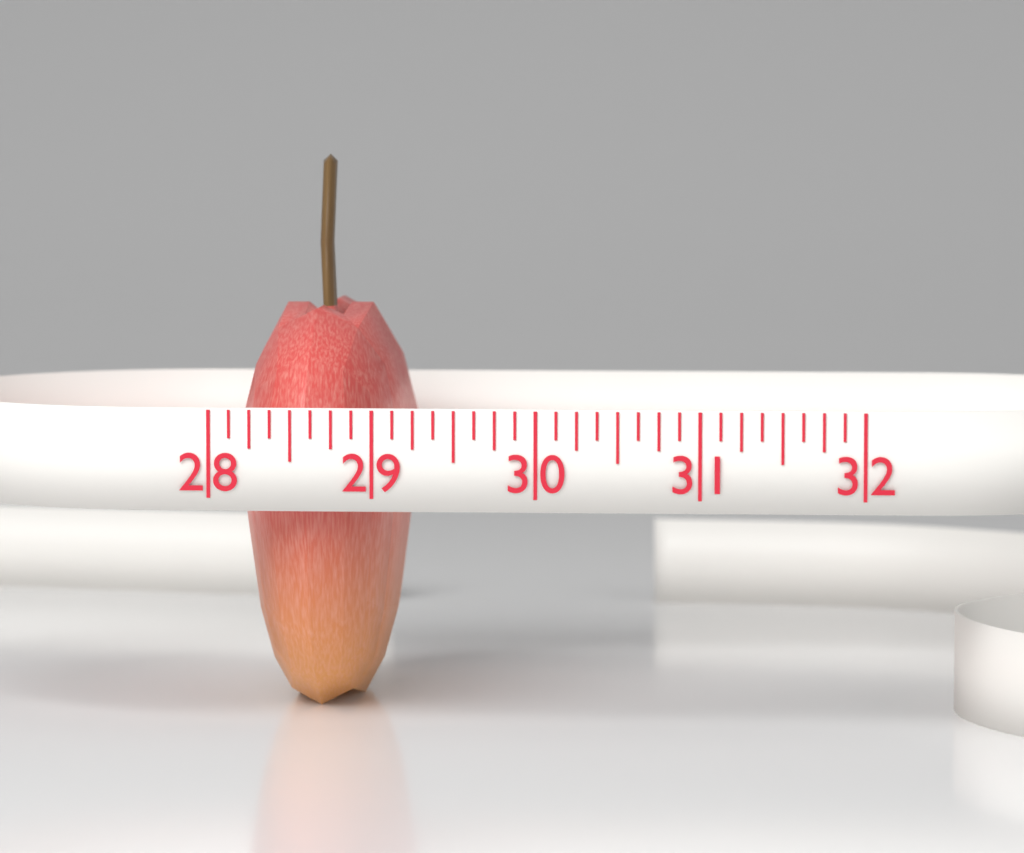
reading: 29.125 (no unit)
